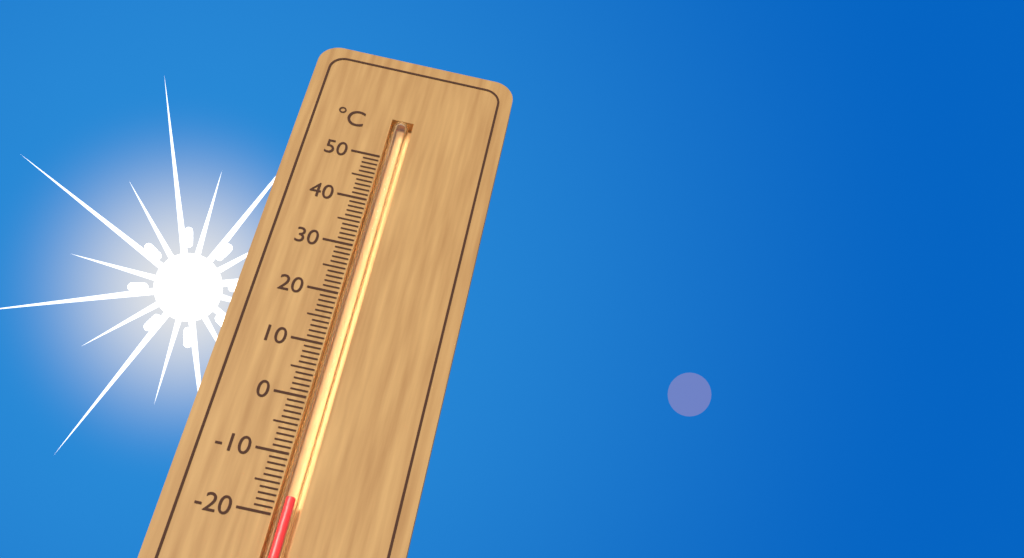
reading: -17 °C
